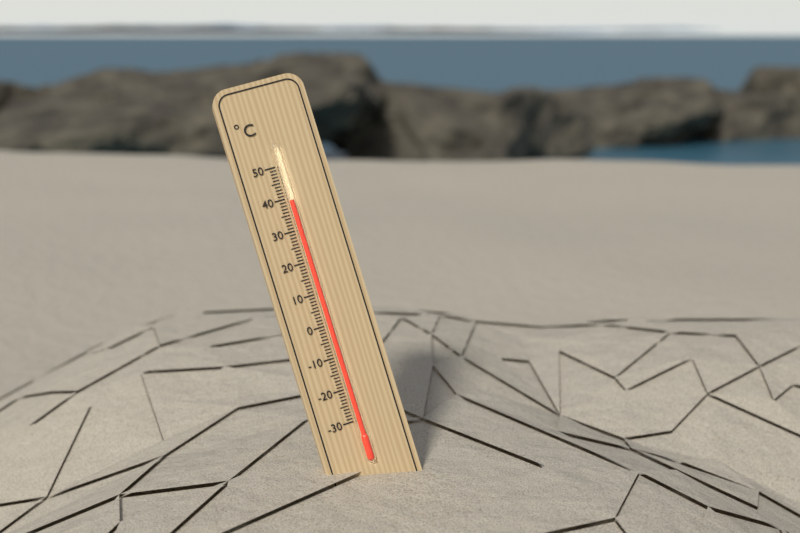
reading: 39 °C
